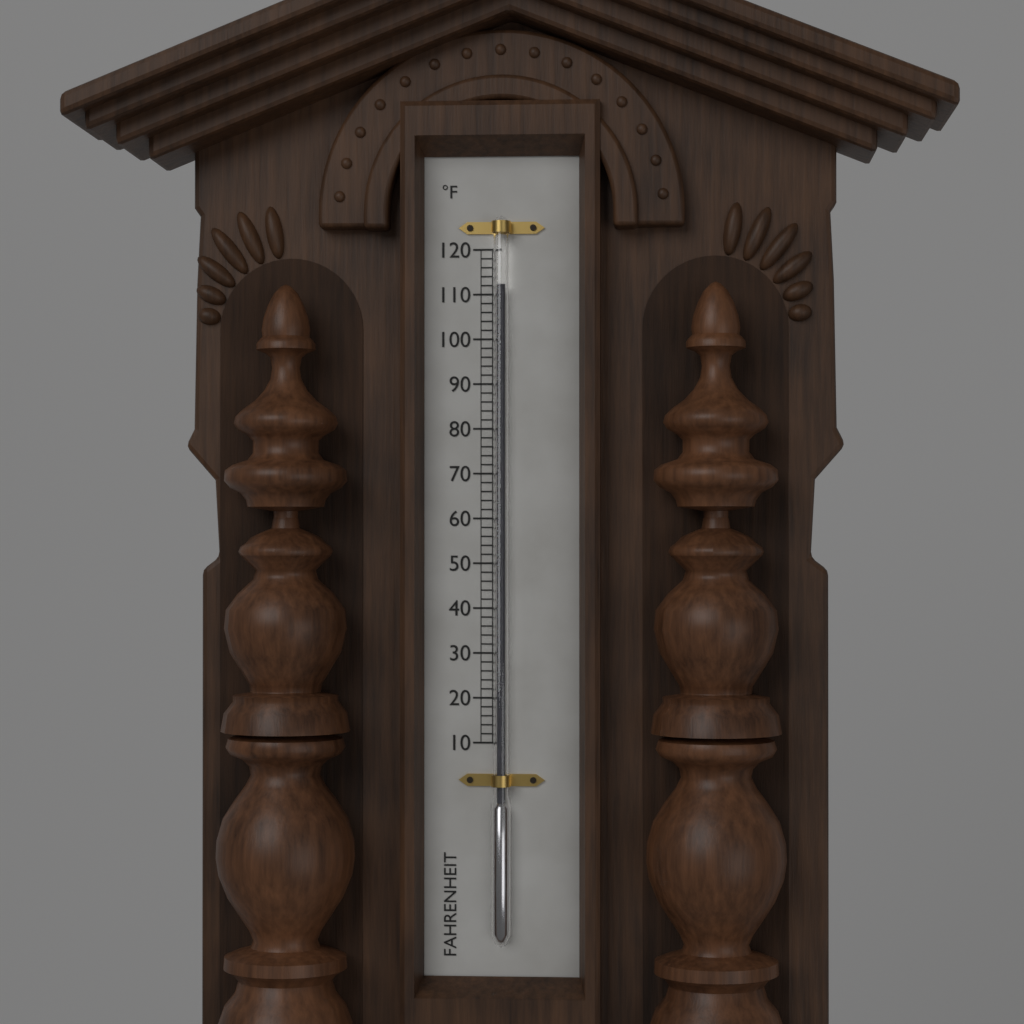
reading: 112 °F
